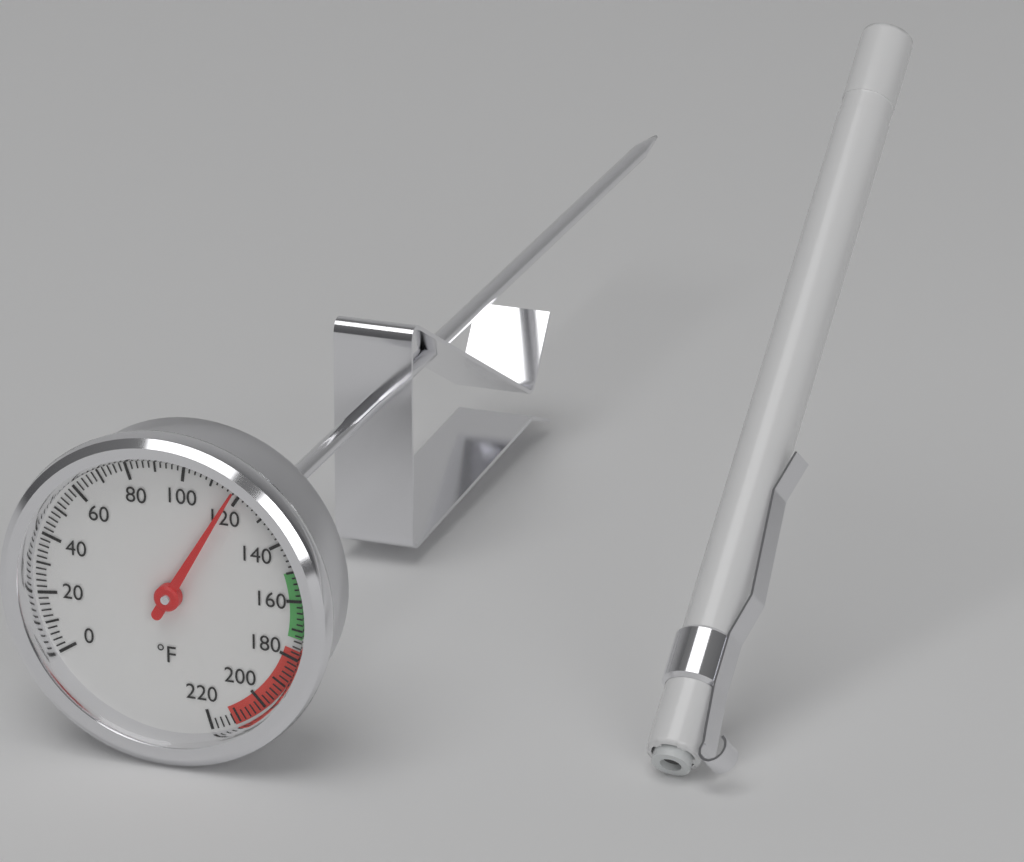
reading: 118 °F
